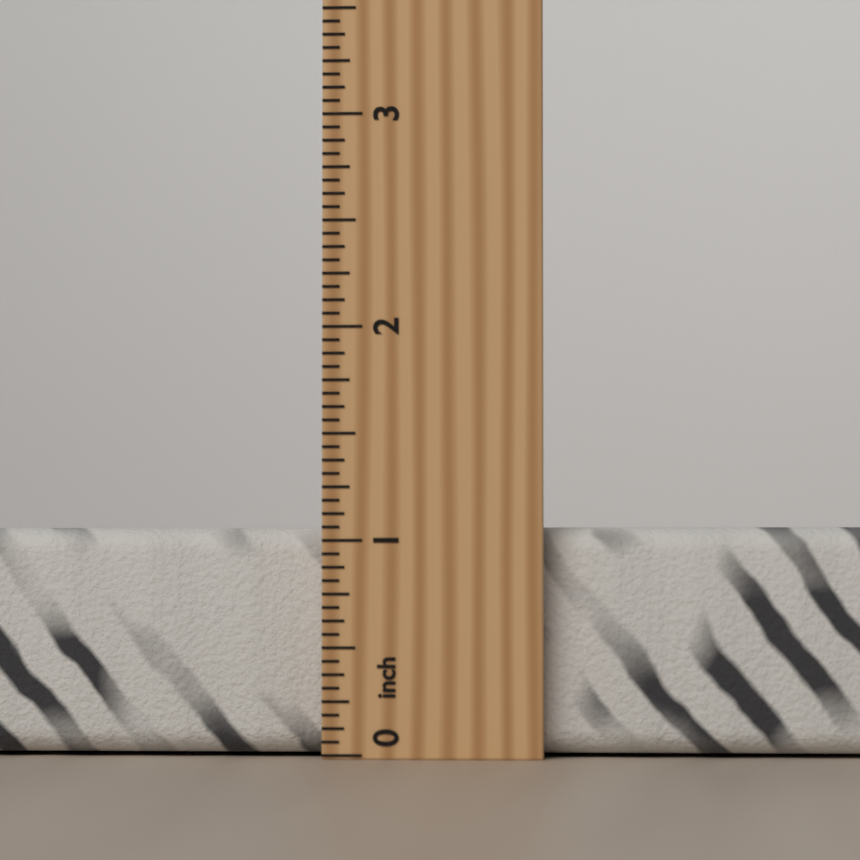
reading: 1.0625 inch
